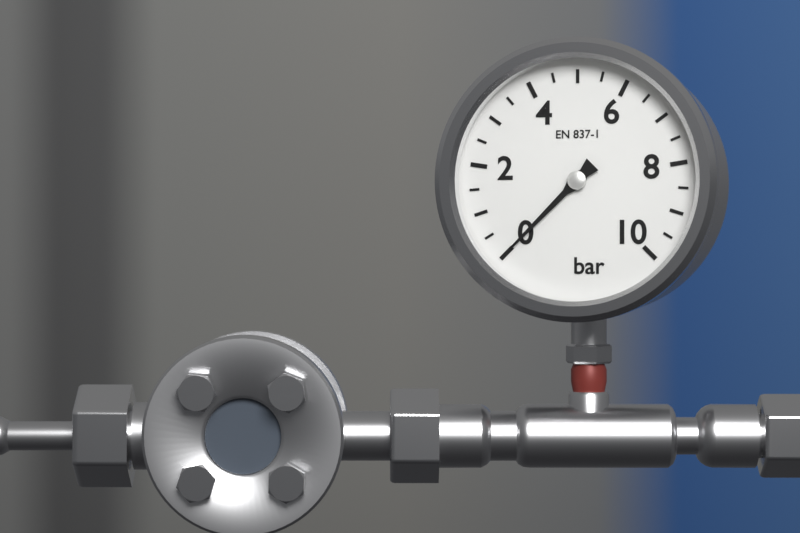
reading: 0.0 bar
